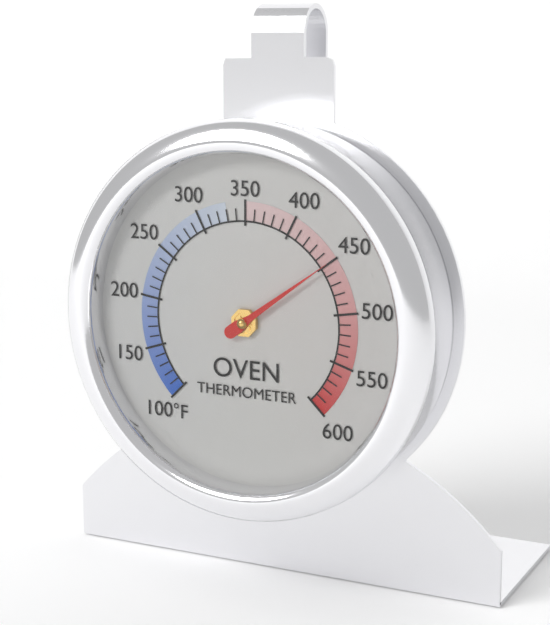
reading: 450 °F
